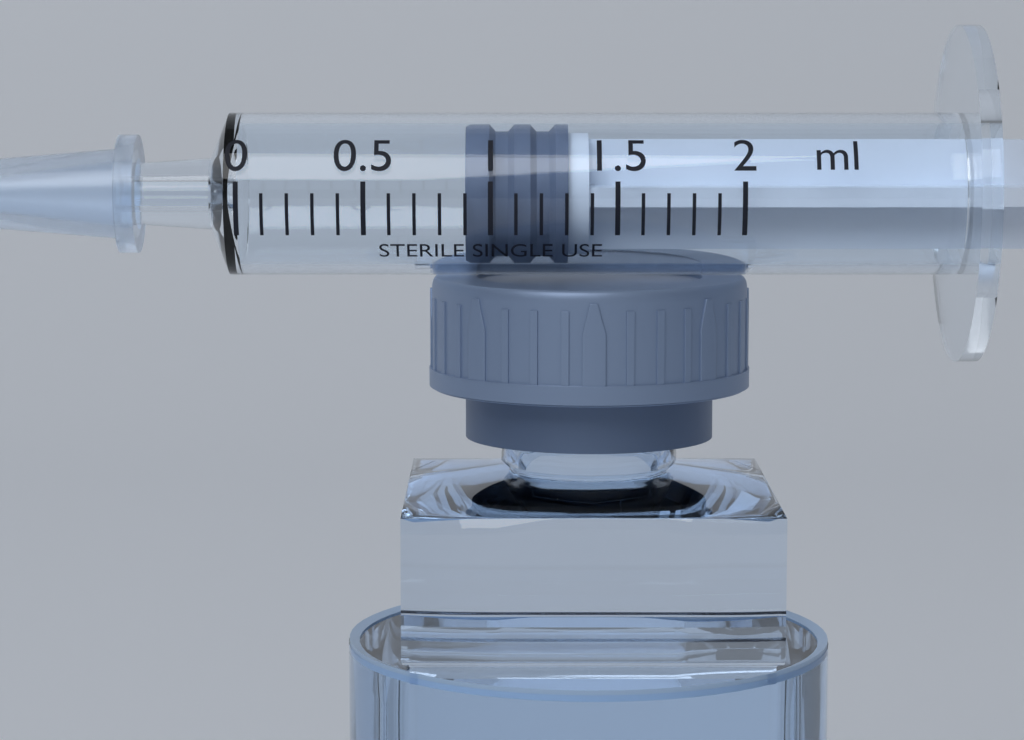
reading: 0.9 ml
